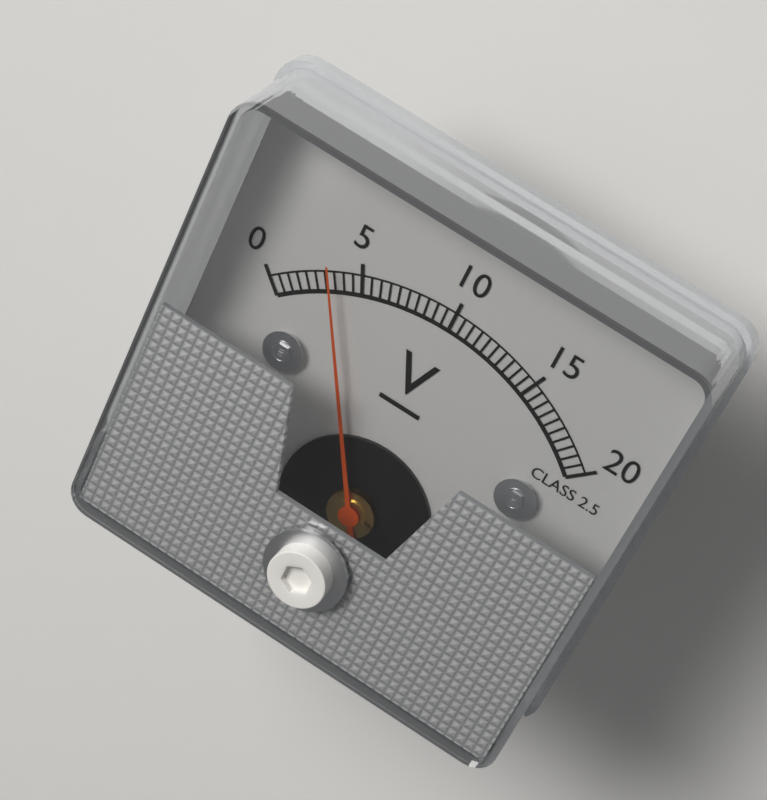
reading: 3.5 V
